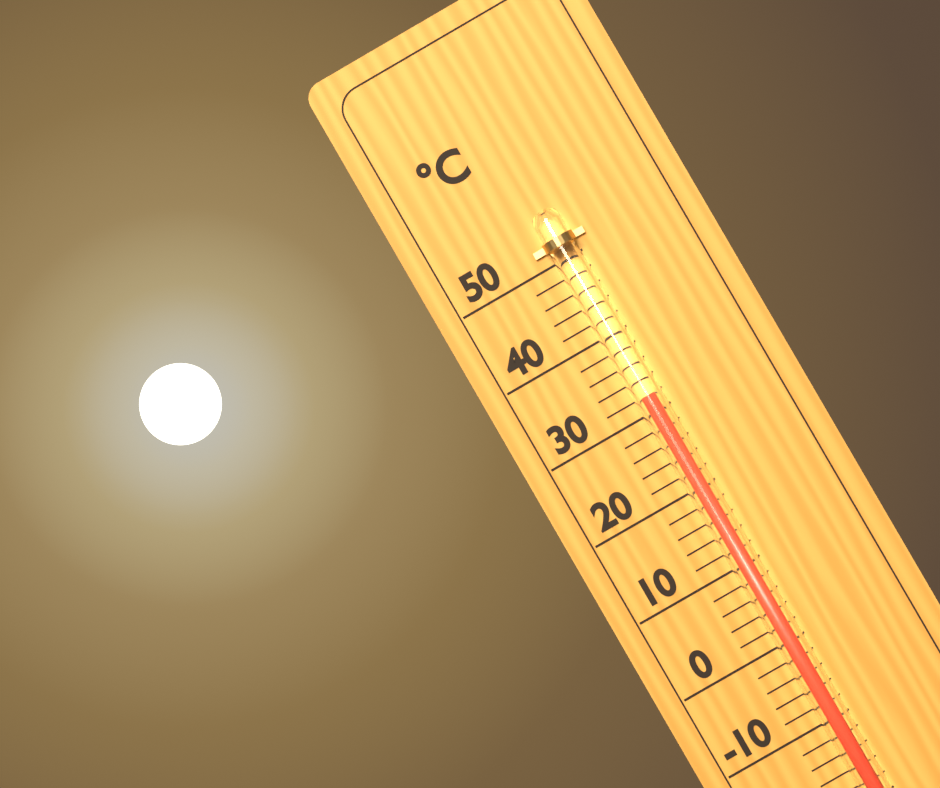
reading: 32 °C
